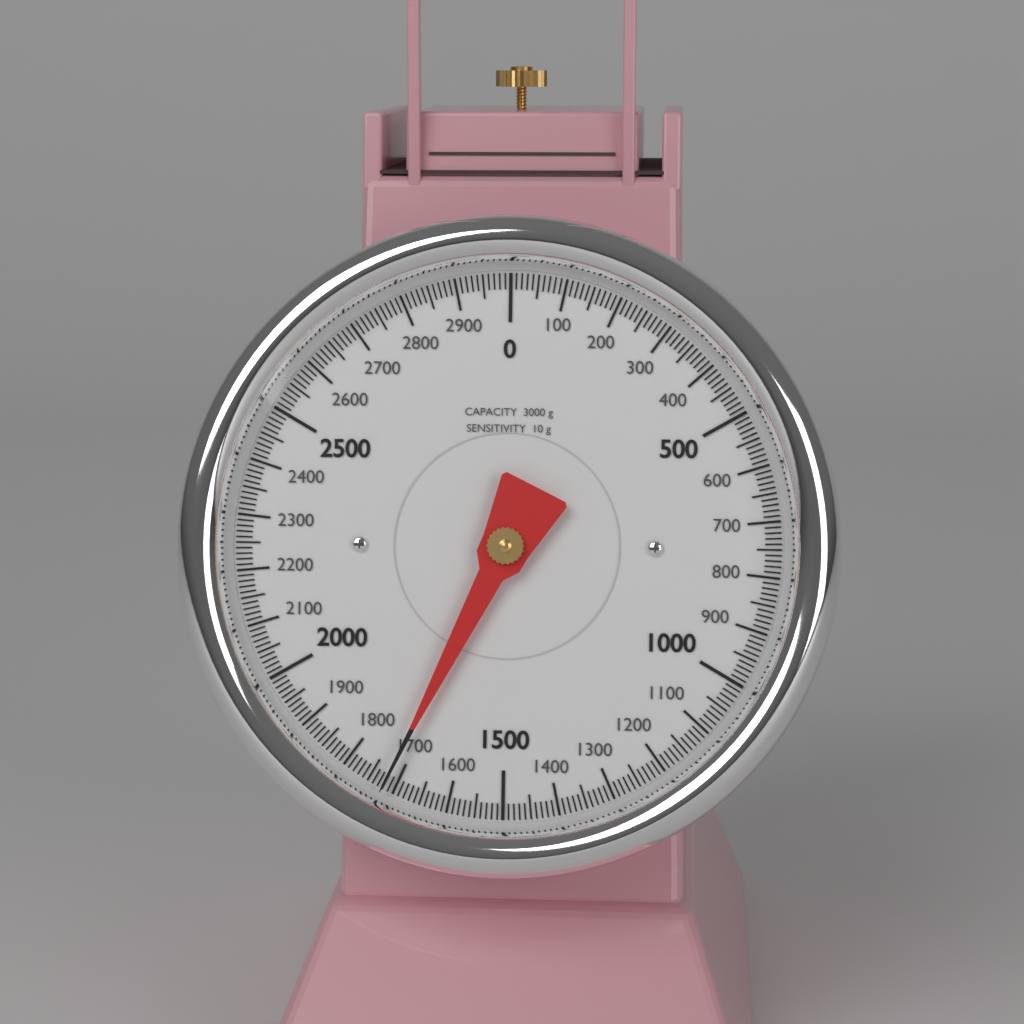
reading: 1720 g
